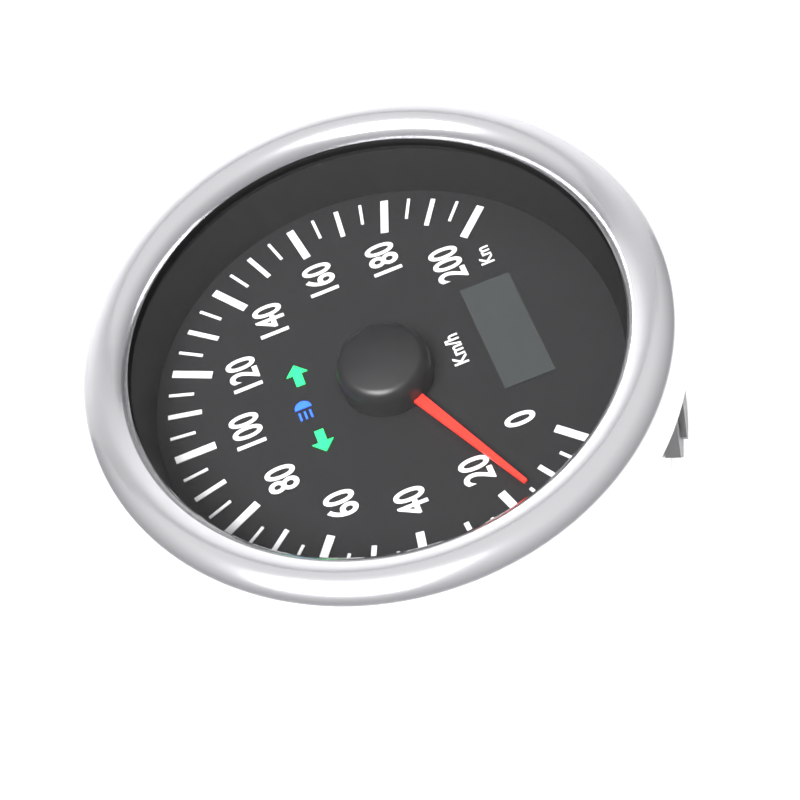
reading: 15 km/h
